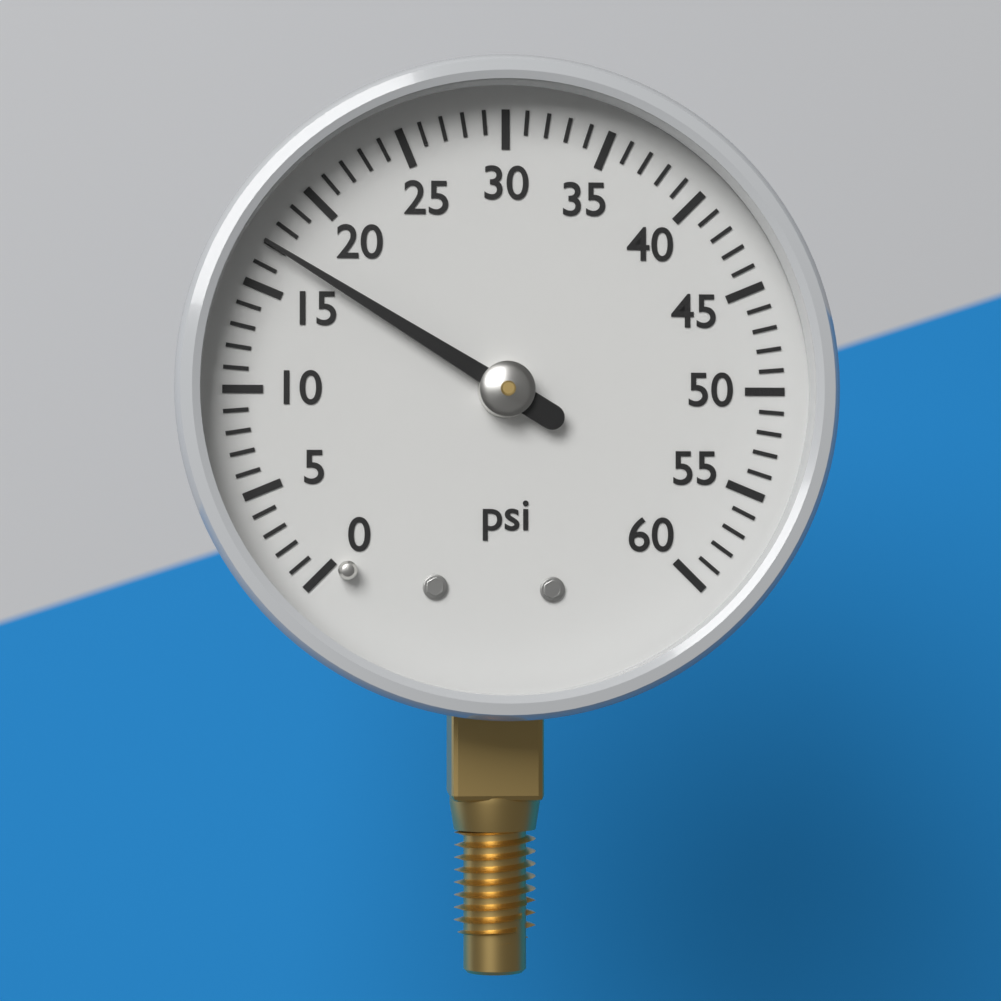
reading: 17 psi
